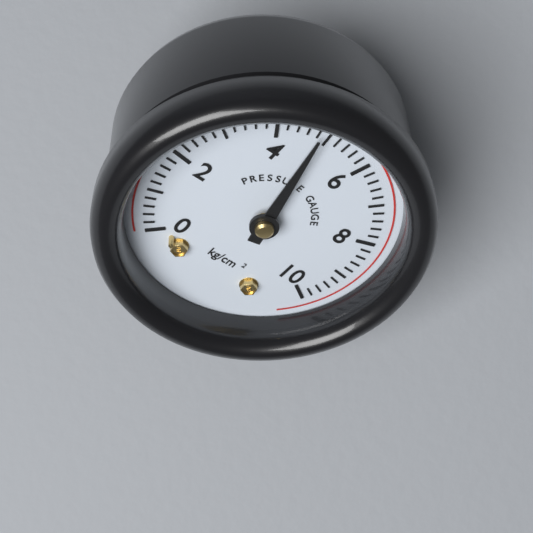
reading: 4.8 kg/cm²
